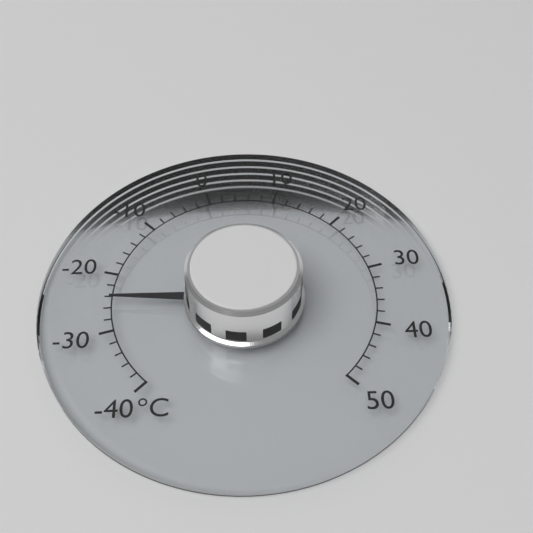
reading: -24 °C
